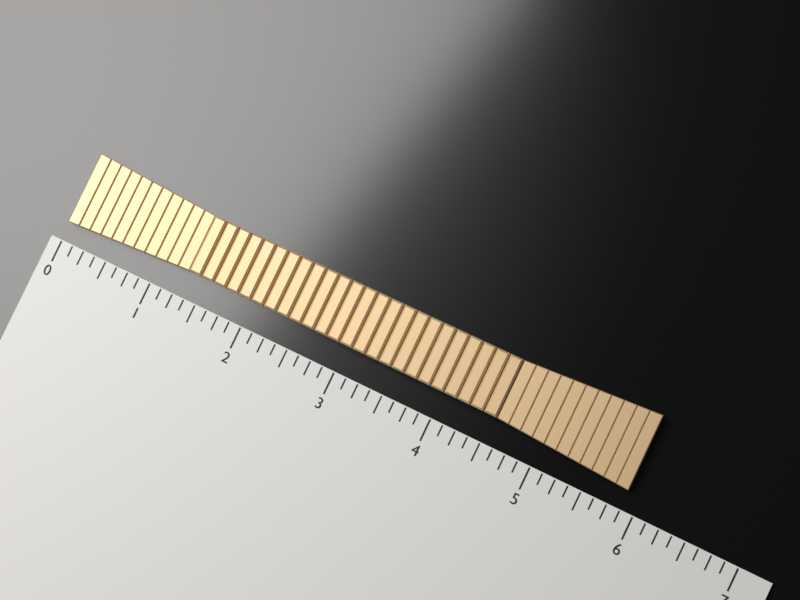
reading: 5.875 (no unit)
